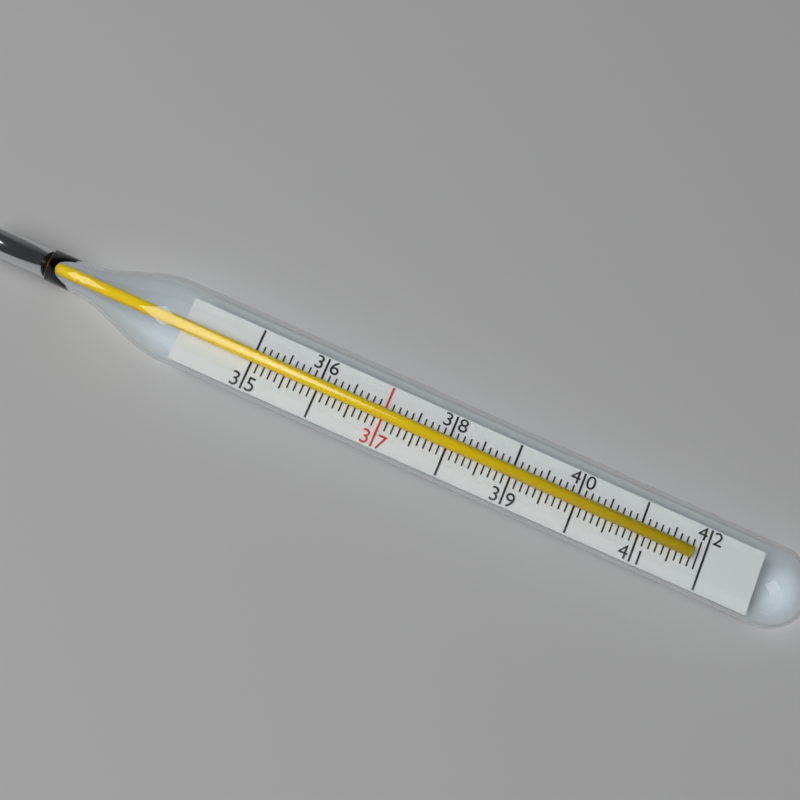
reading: 41.8 (no unit)
